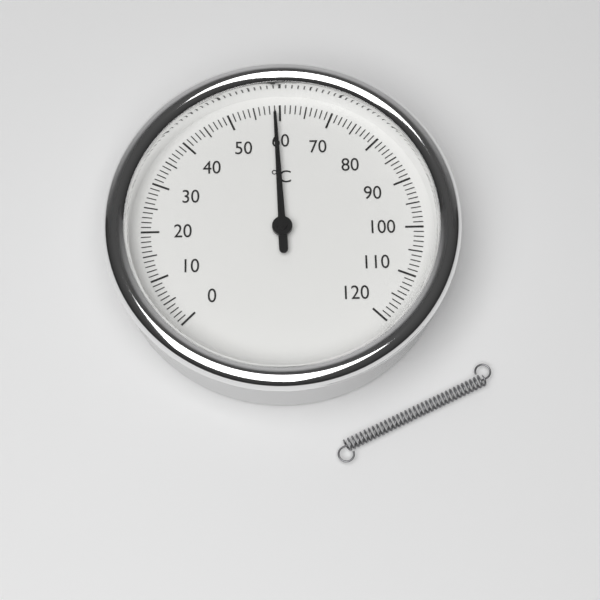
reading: 59 °C
